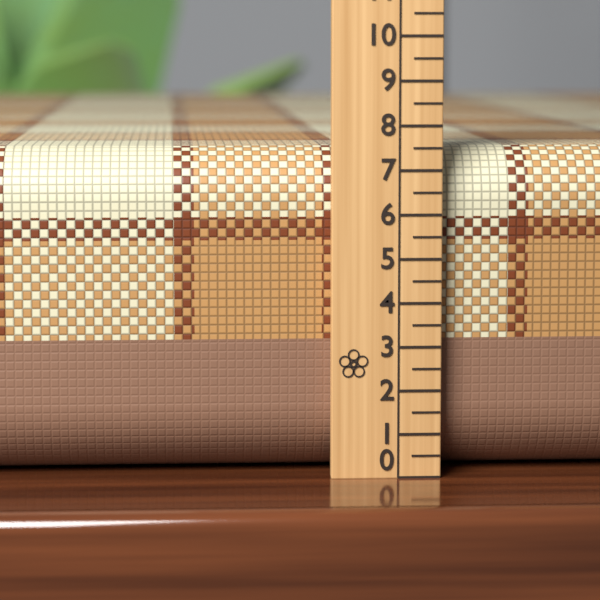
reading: 7.5 (no unit)
